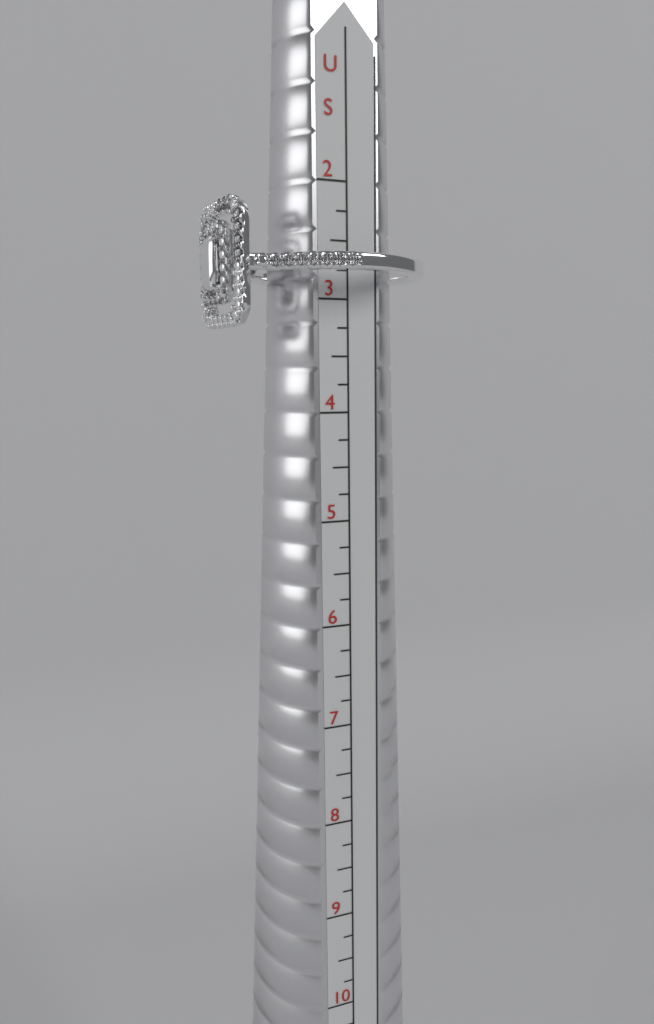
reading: 3.25 US
